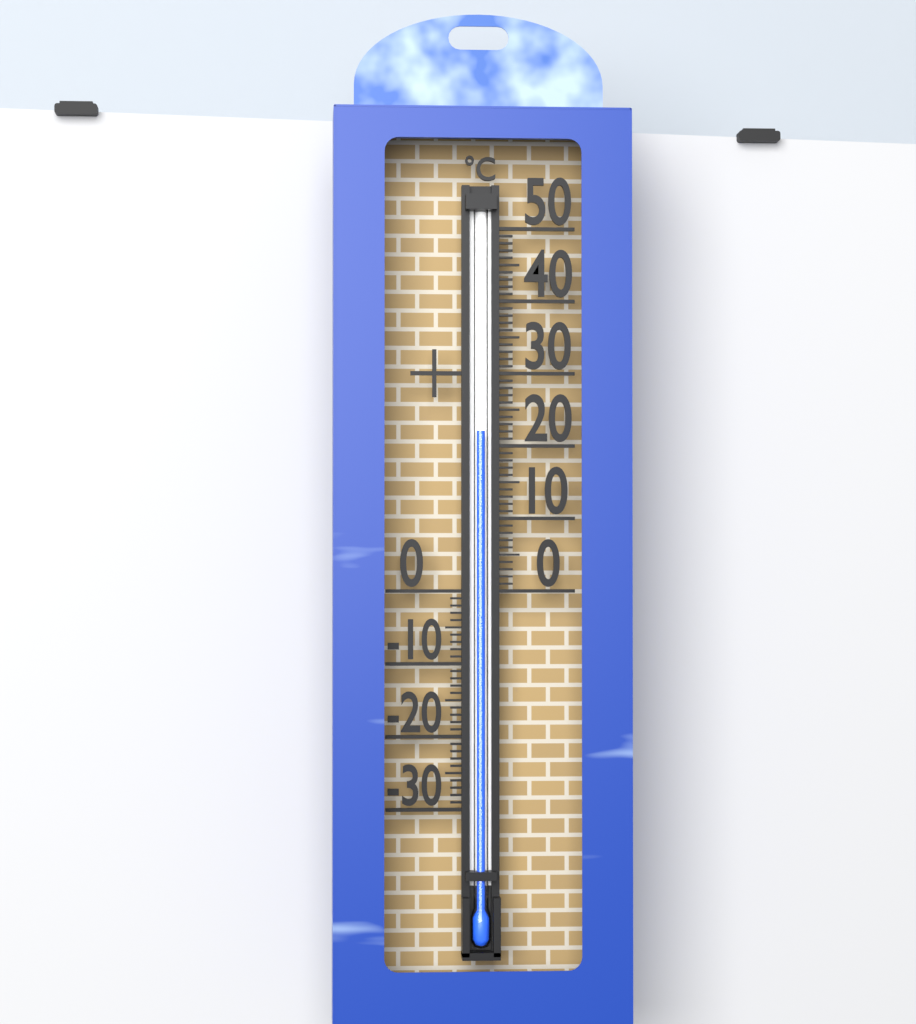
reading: 22 °C
